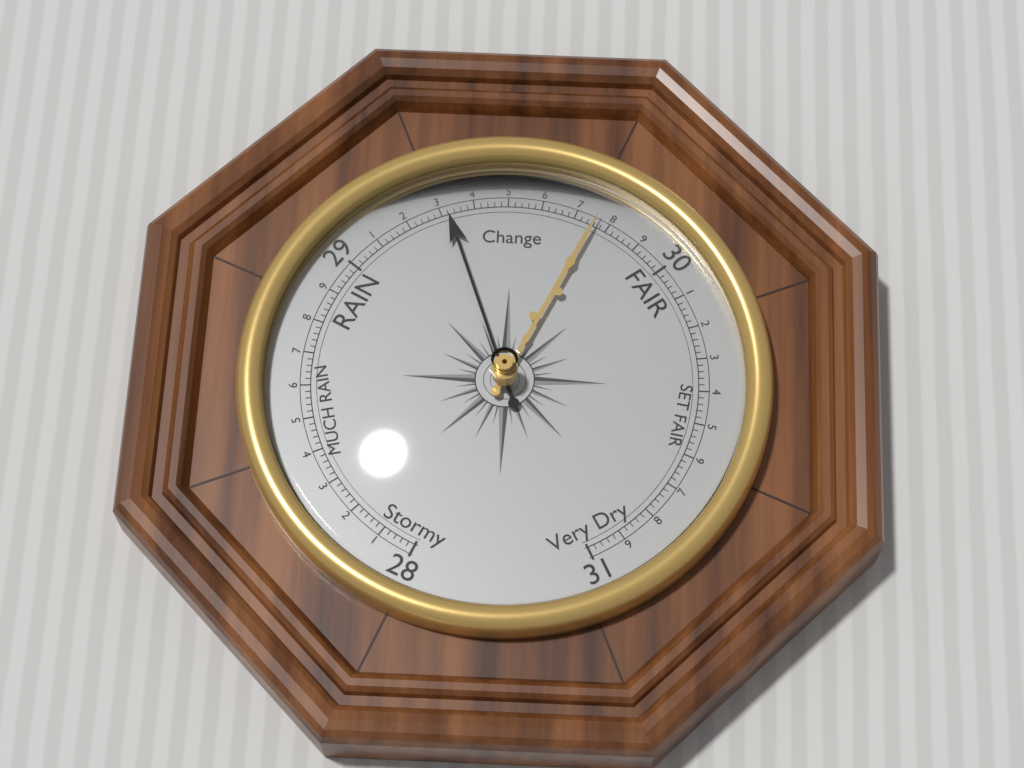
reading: 29.32 (no unit)
